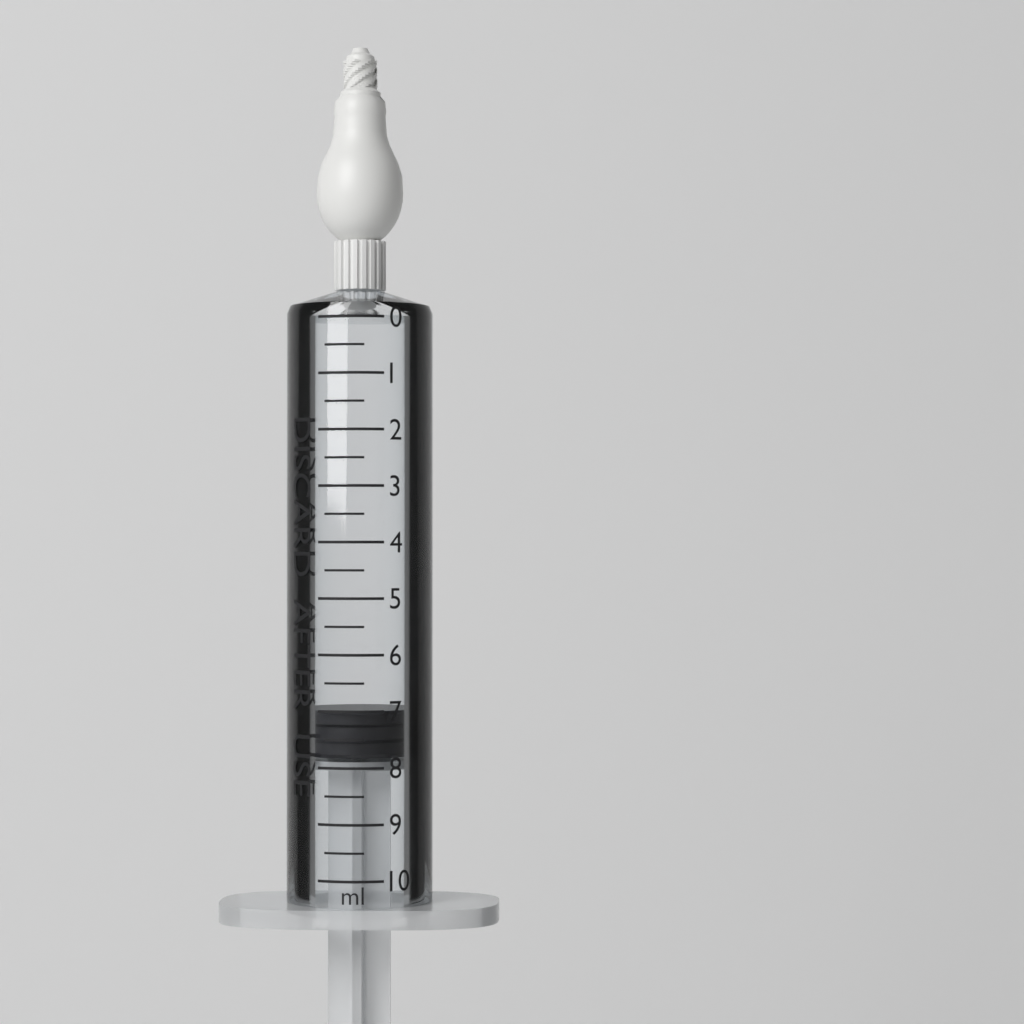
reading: 7.0 ml
